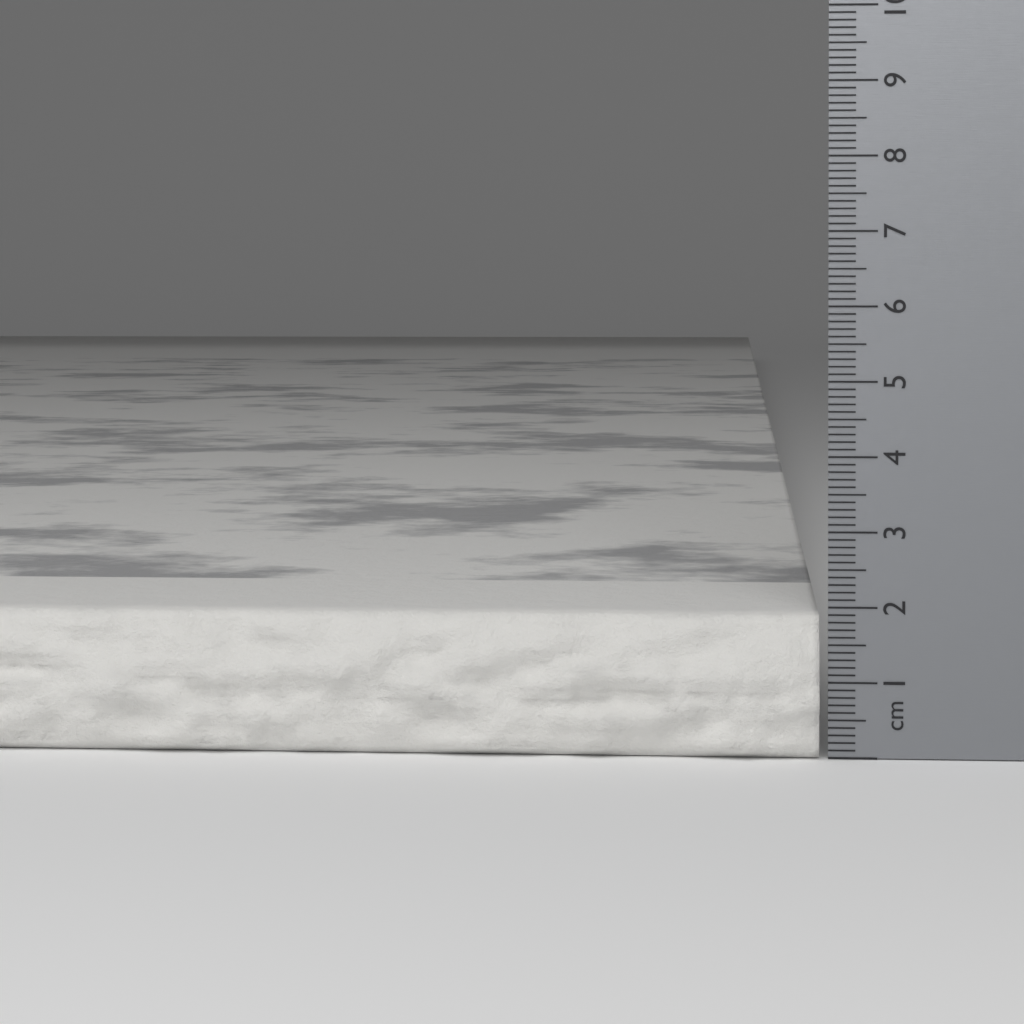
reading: 1.9 cm
